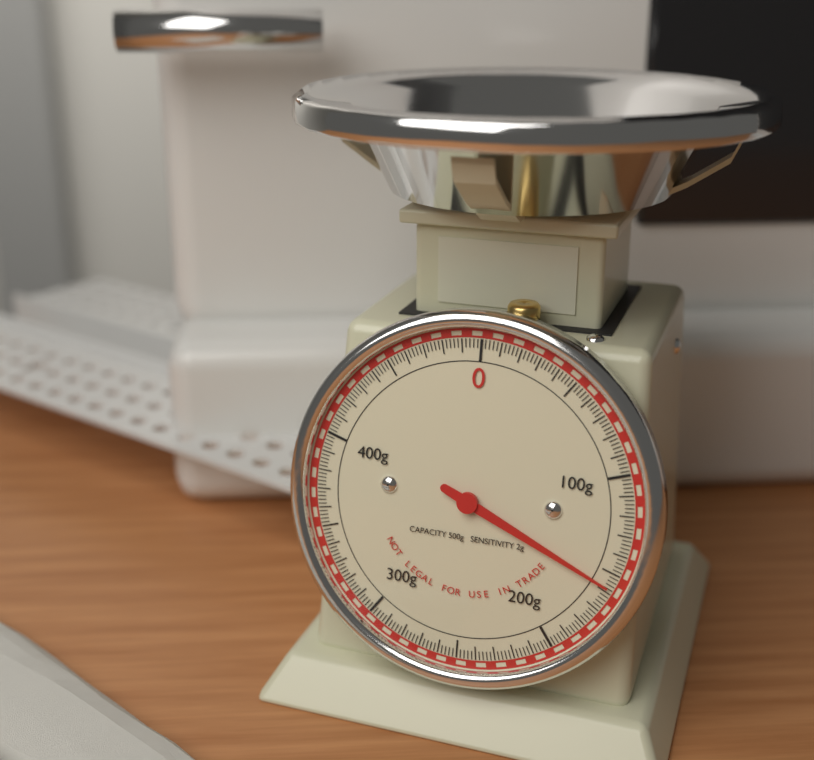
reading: 158 g
